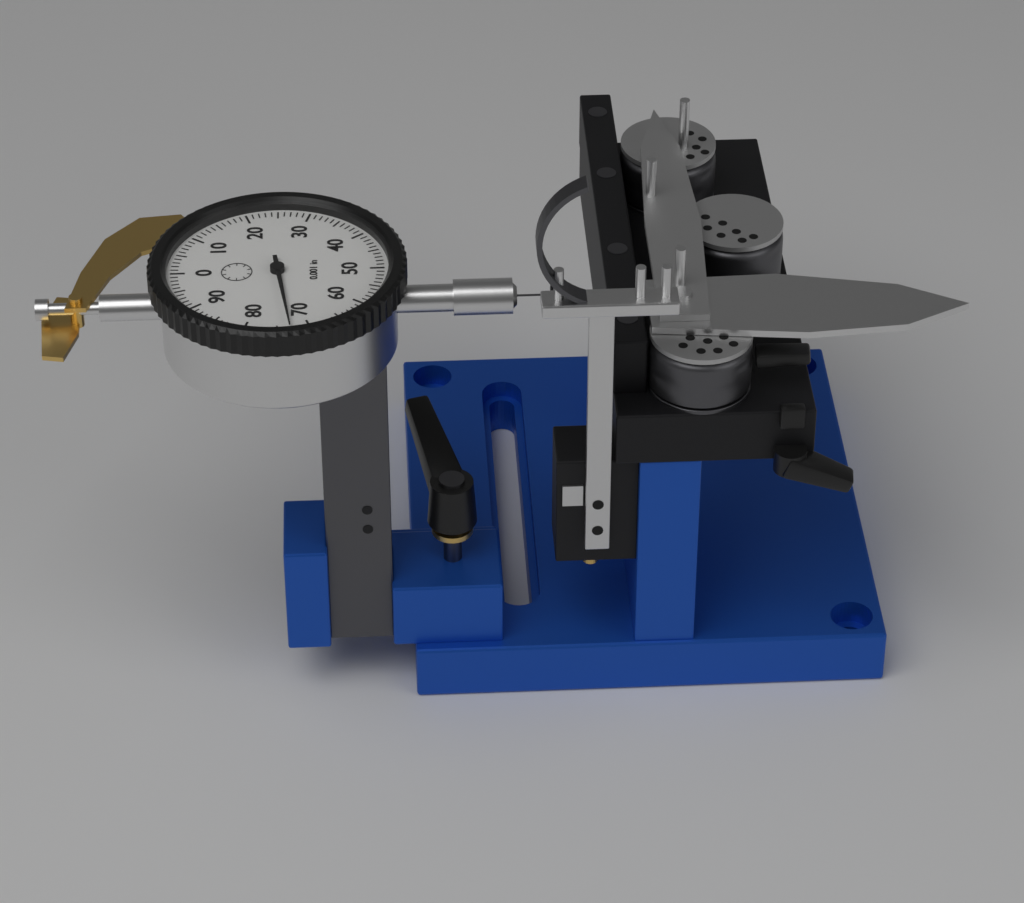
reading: 0.073 in
